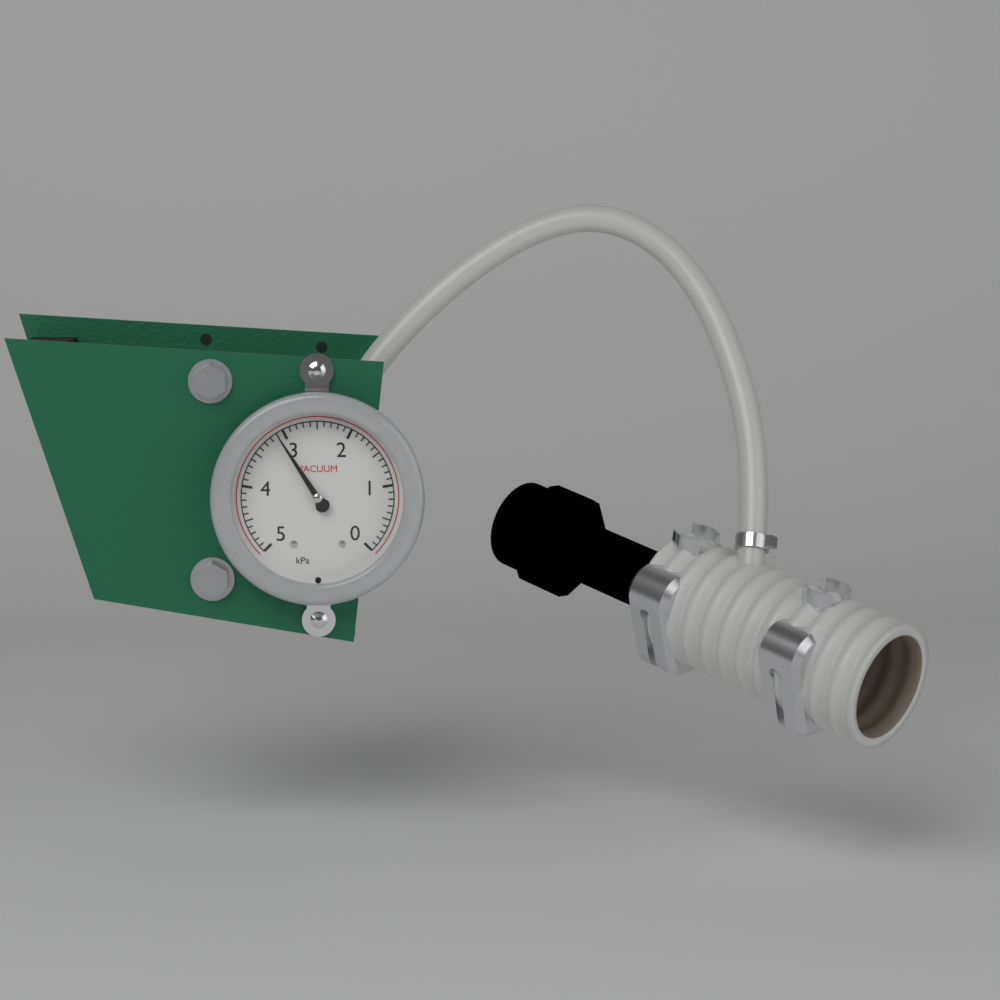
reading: 3.1 kPa
